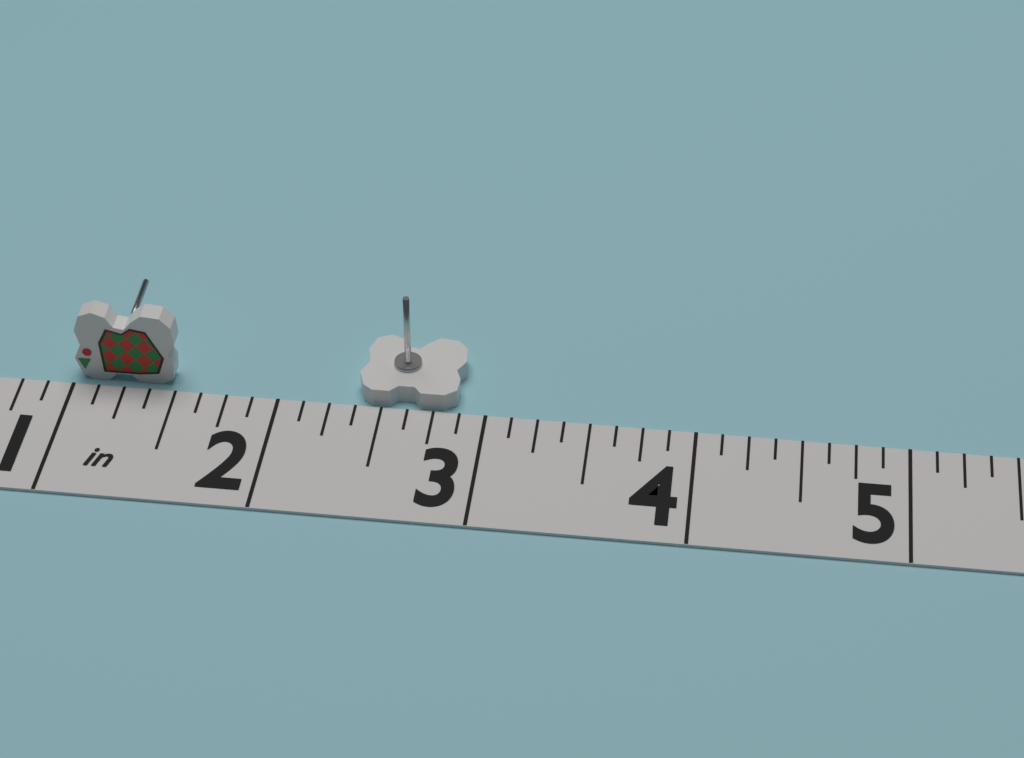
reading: 2.875 in
